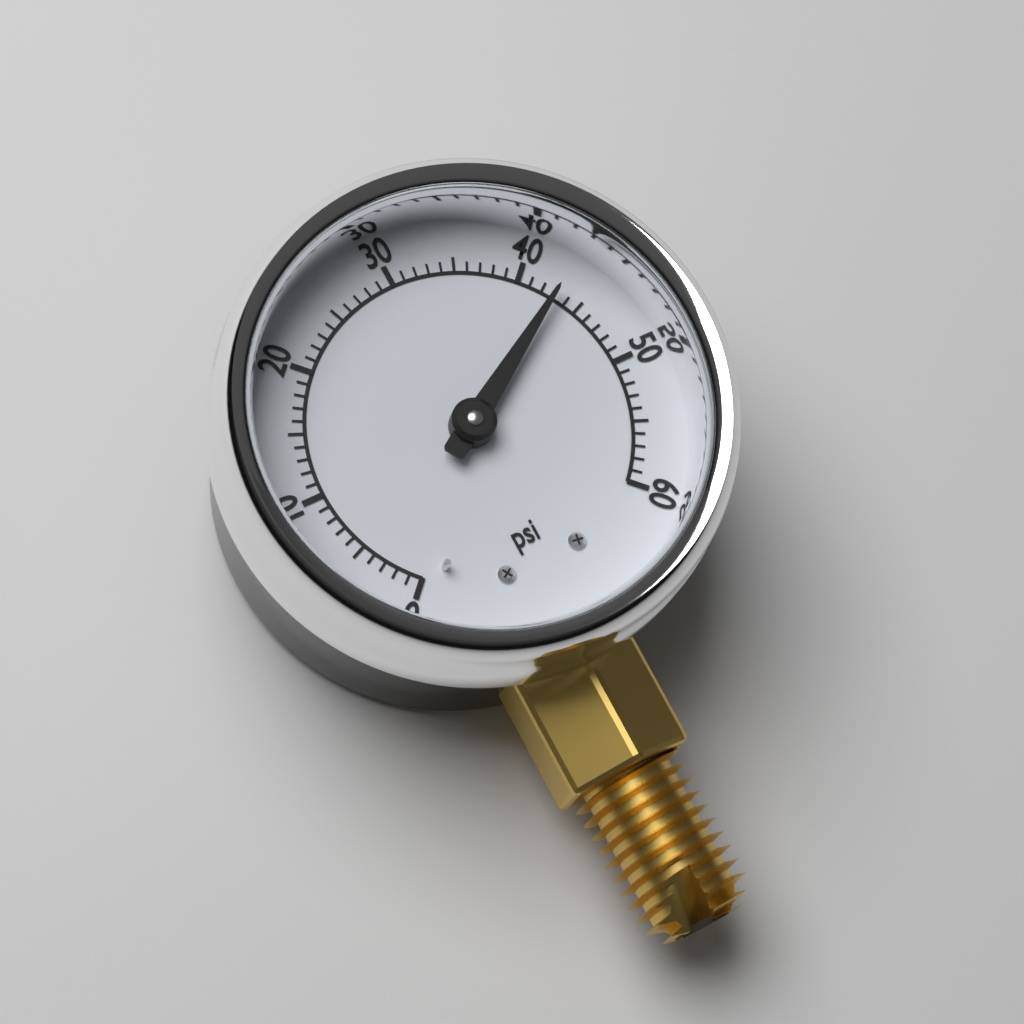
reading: 43 psi
